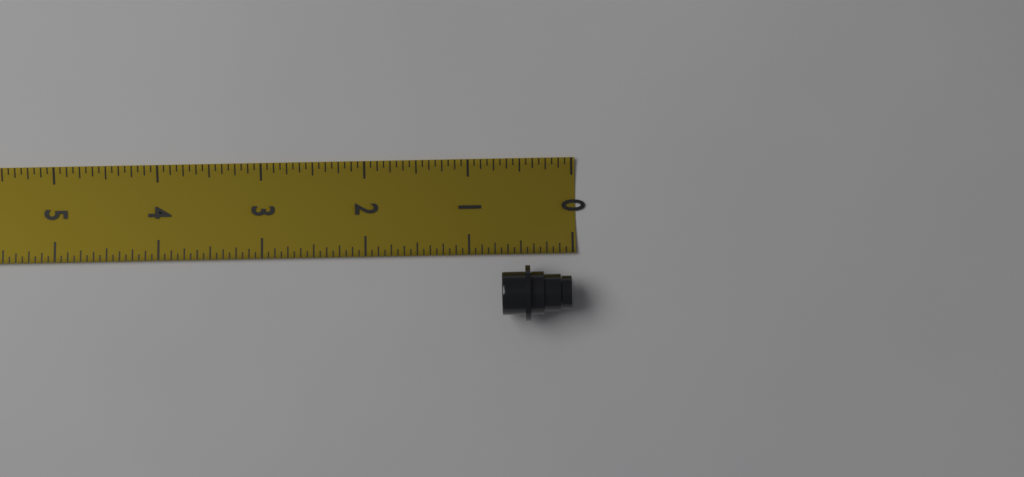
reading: 0.6875 in
